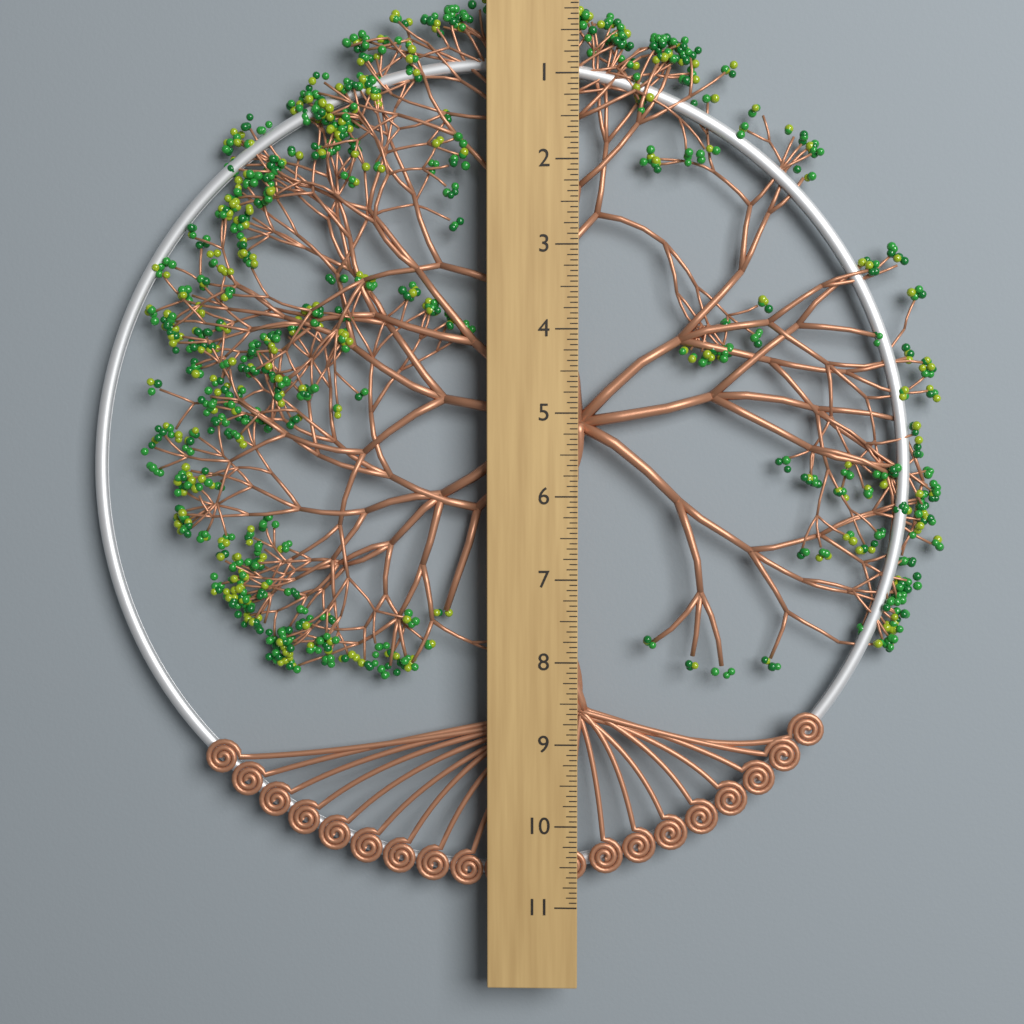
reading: 10.8125 (no unit)
